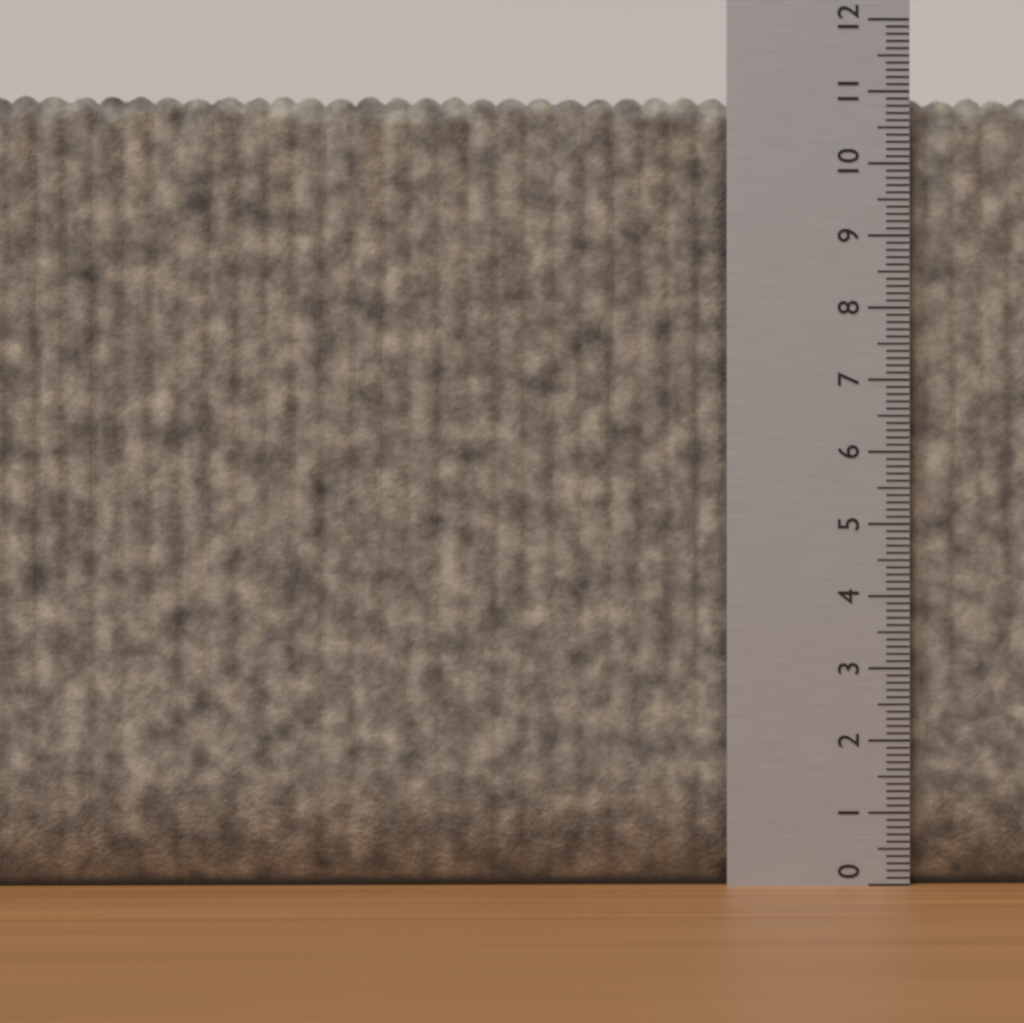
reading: 11.0 (no unit)
